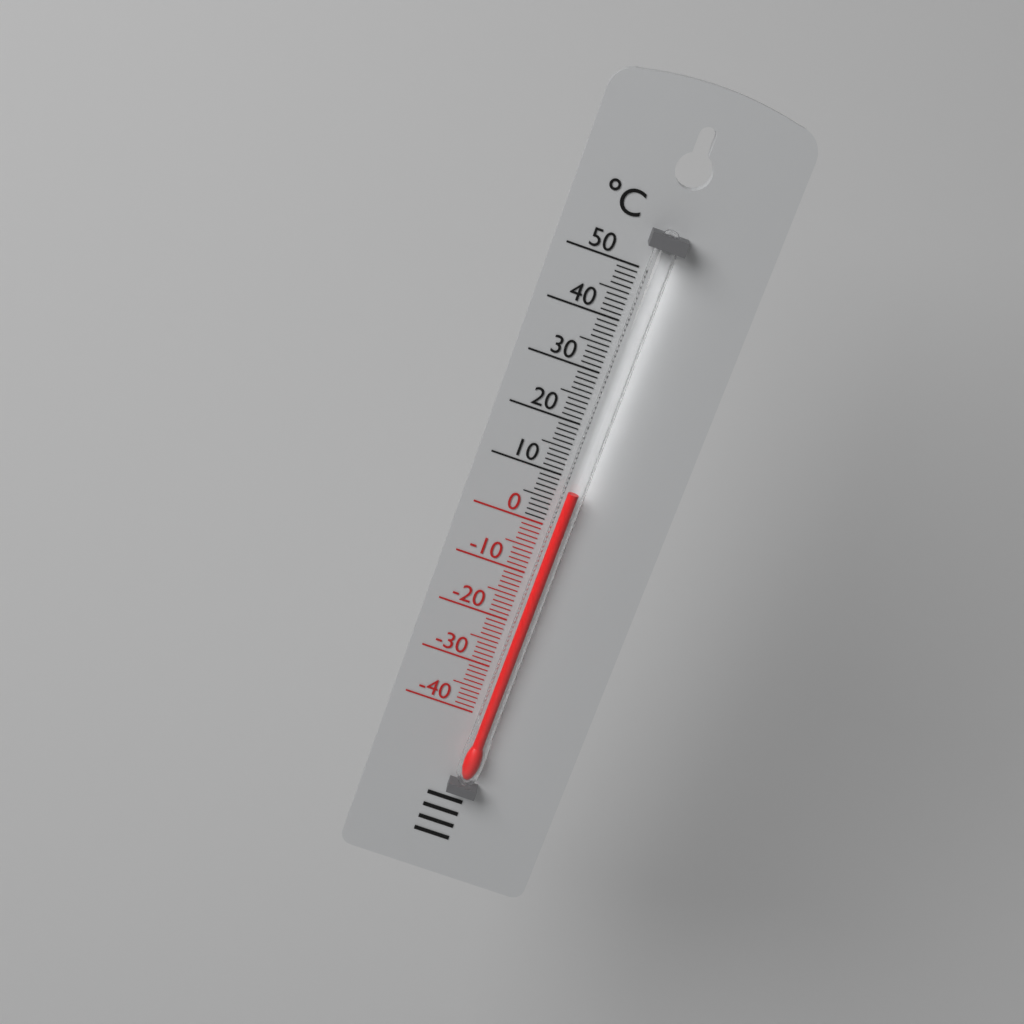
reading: 8 °C
